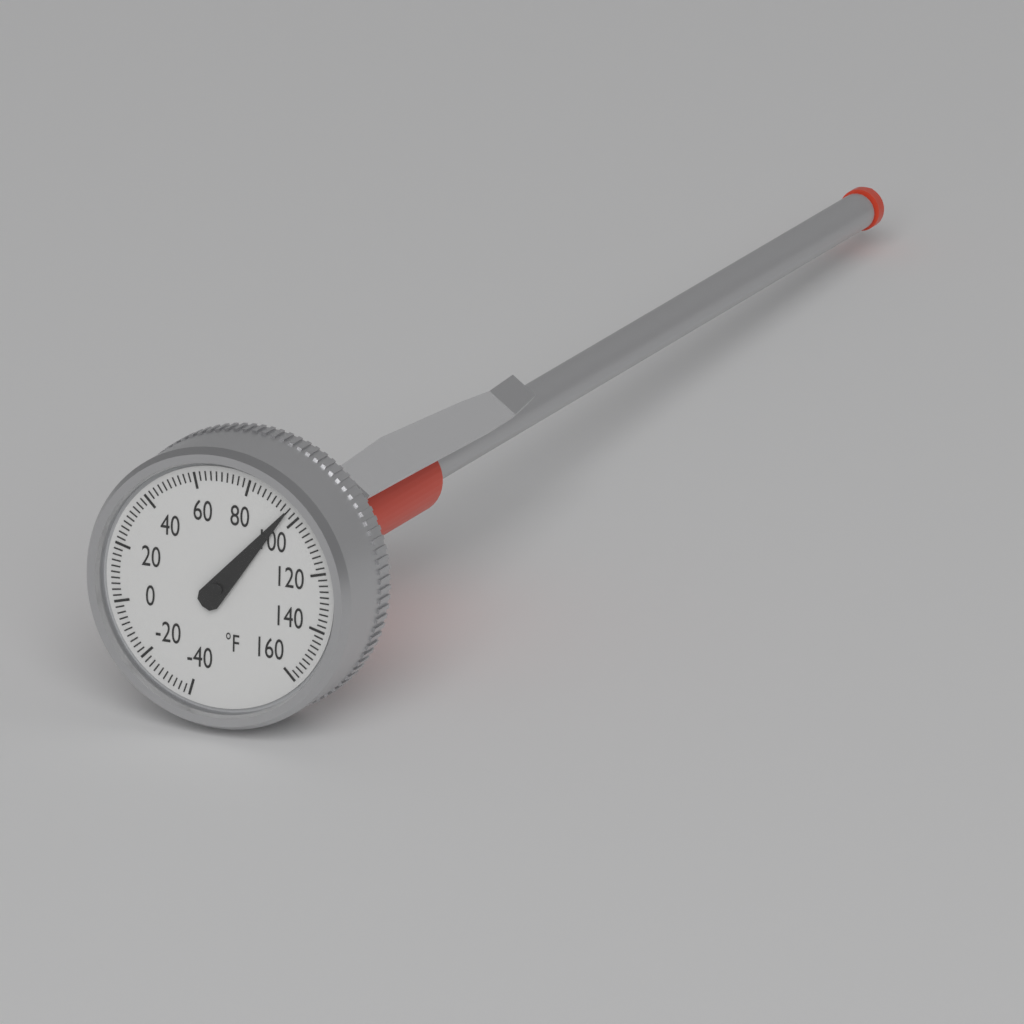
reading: 96 °F
